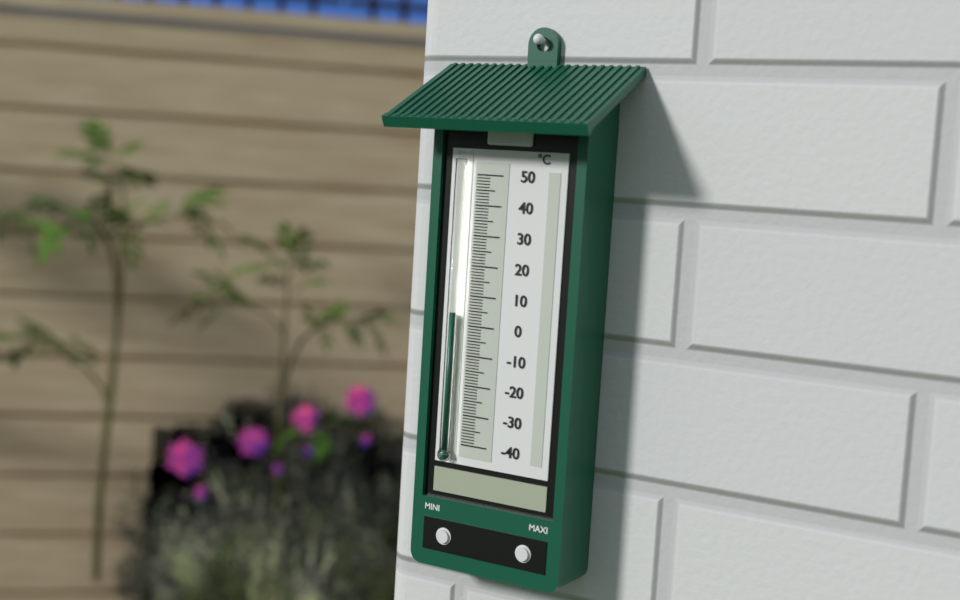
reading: 4 °C
